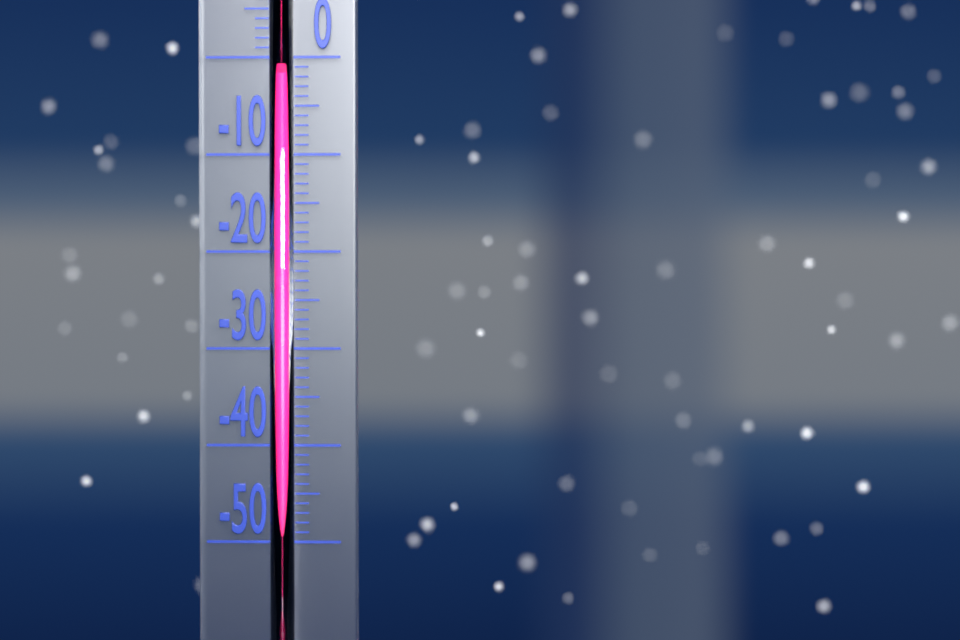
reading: -2 °C
